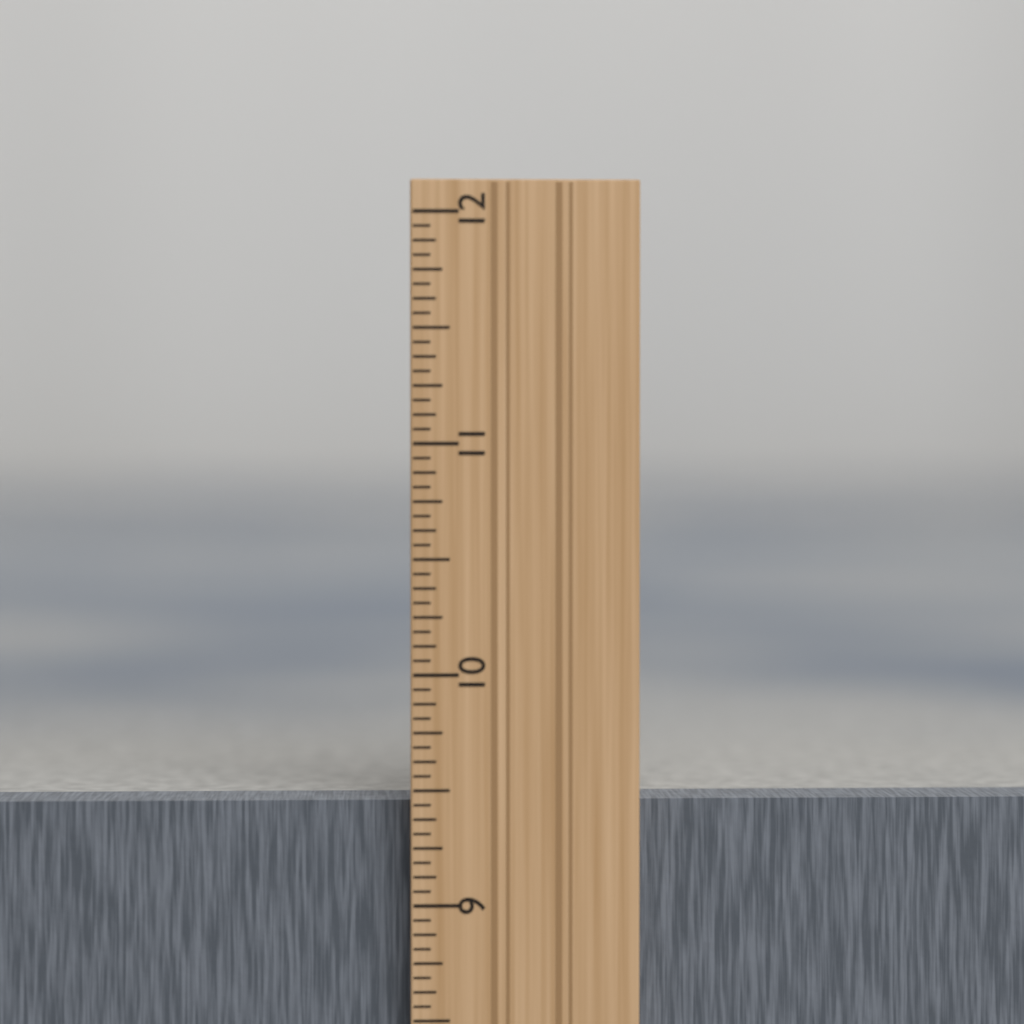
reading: 9.4375 in
